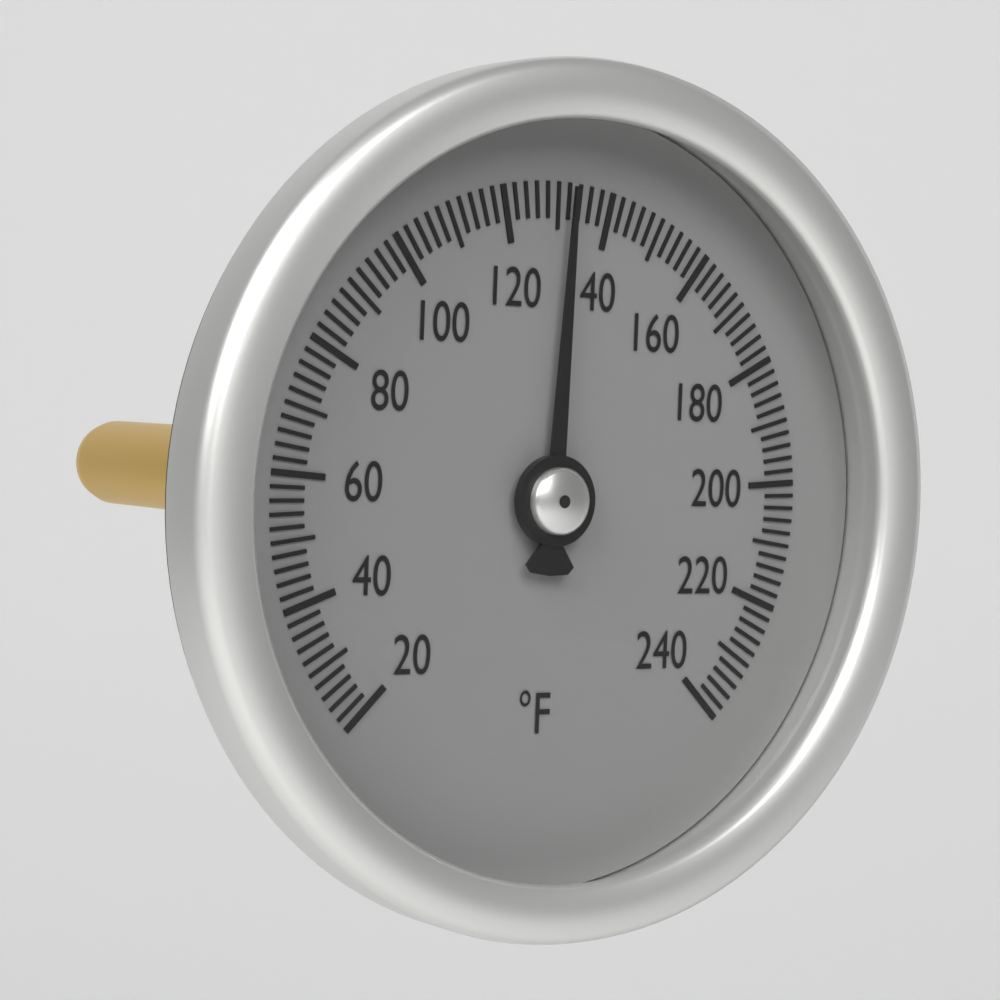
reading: 132 °F
